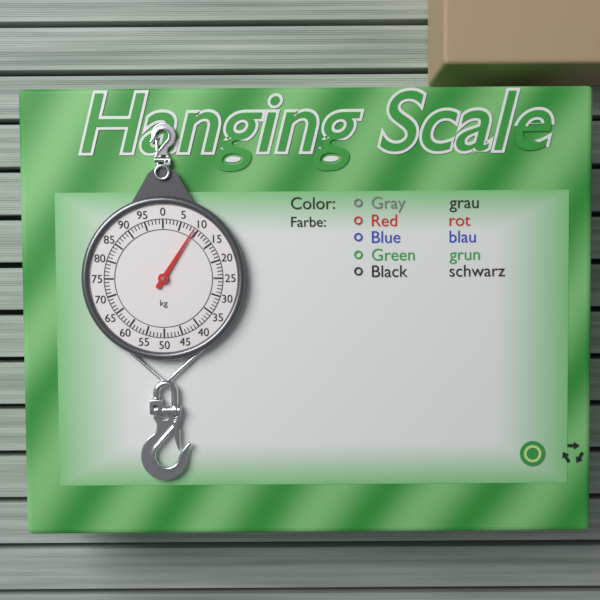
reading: 9 kg
